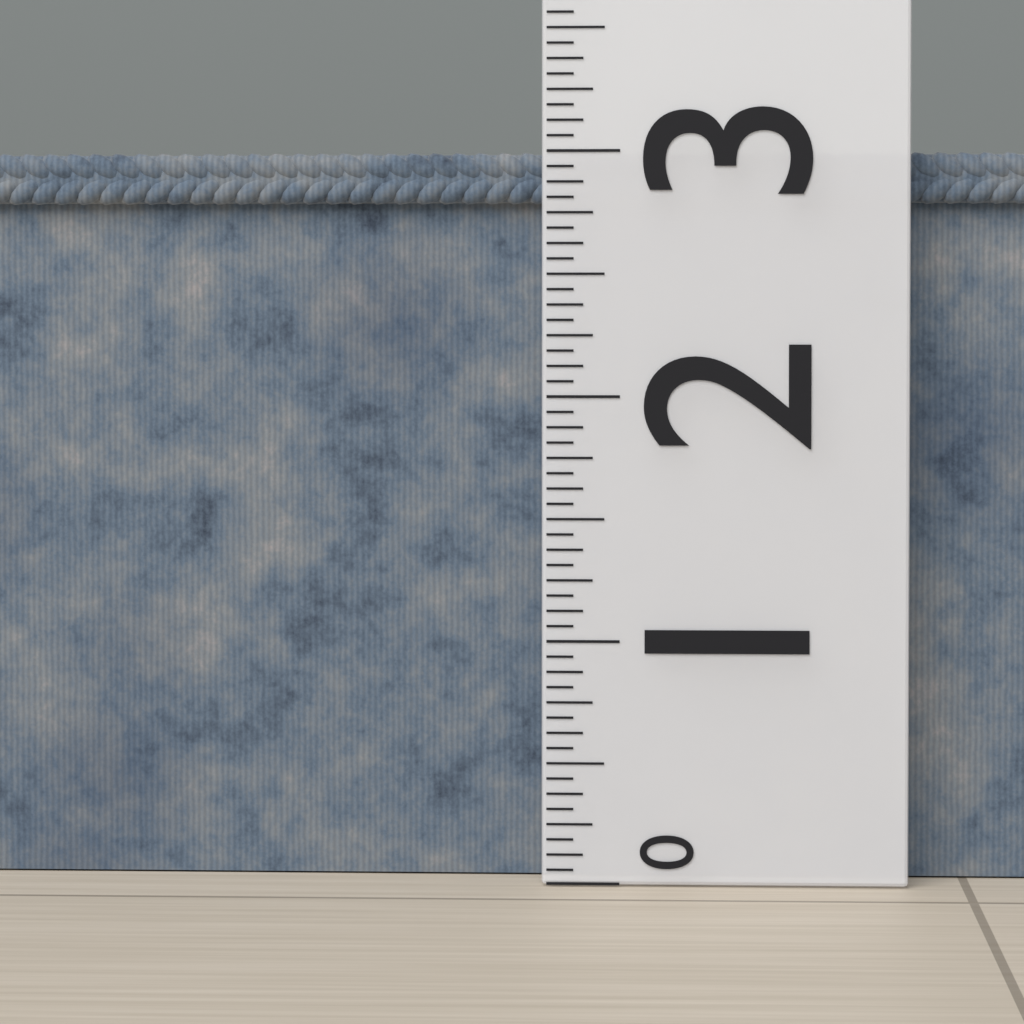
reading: 3.0000 (no unit)
